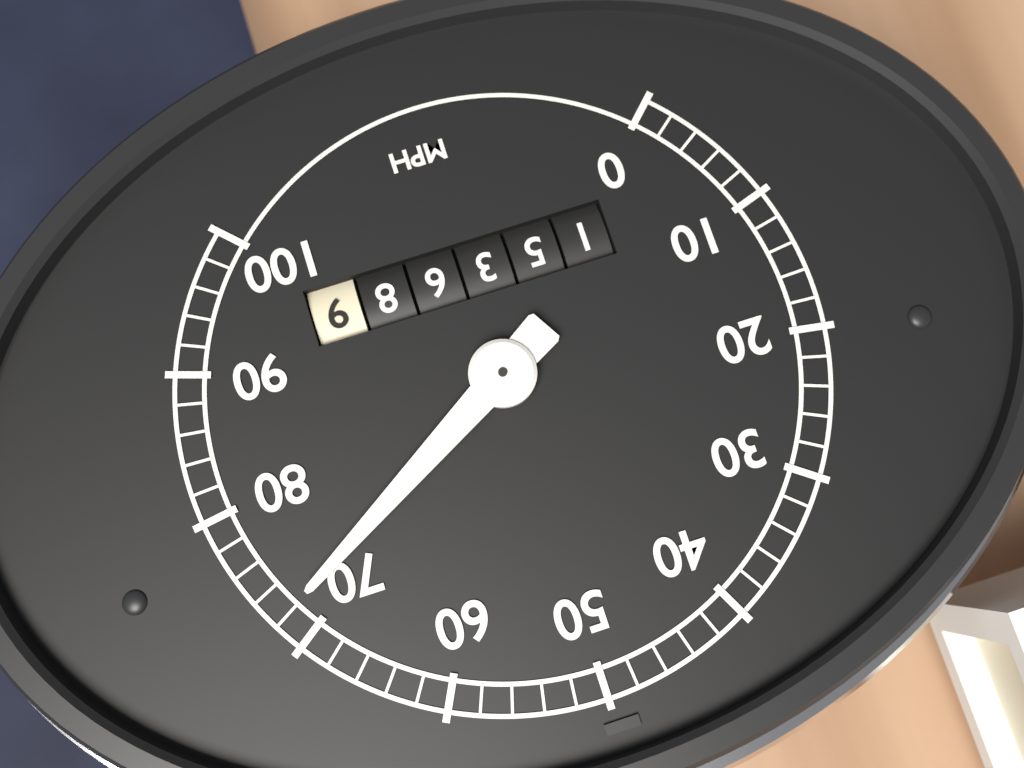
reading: 72 mph
